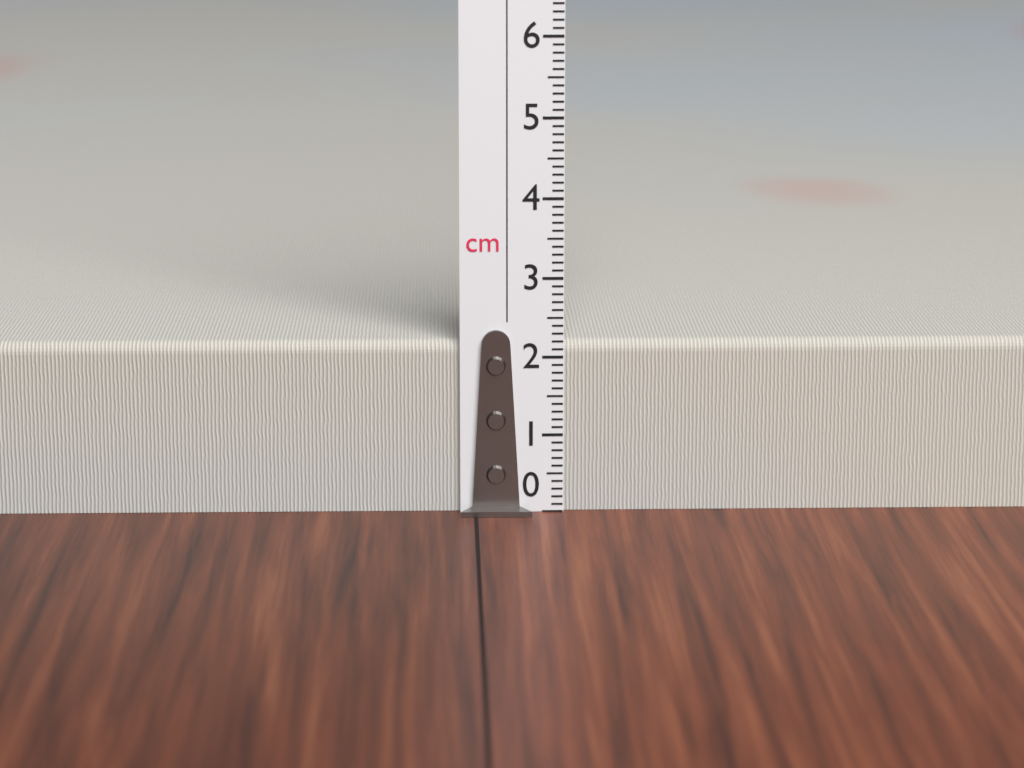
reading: 2.2 cm
